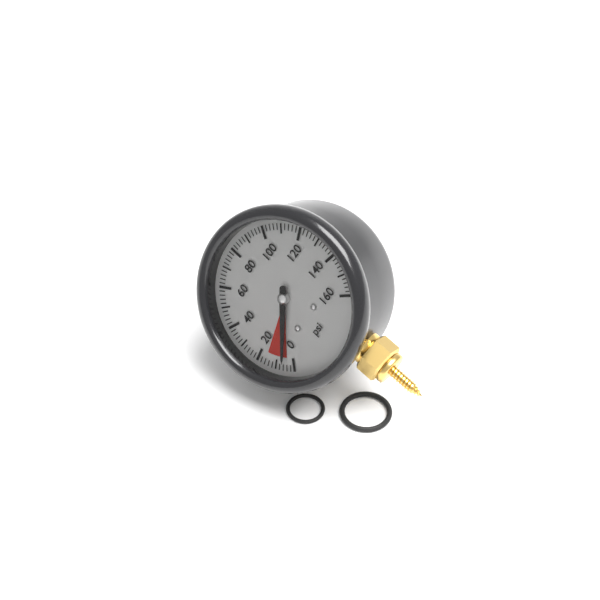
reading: 6 psi
